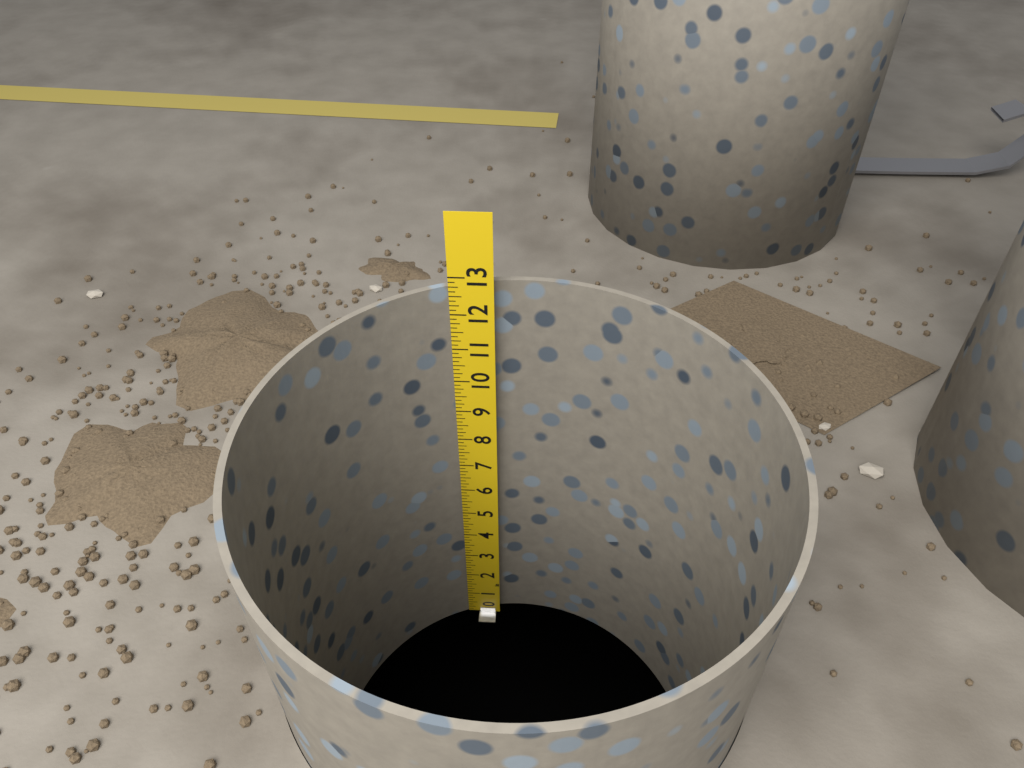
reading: 12.750 in
